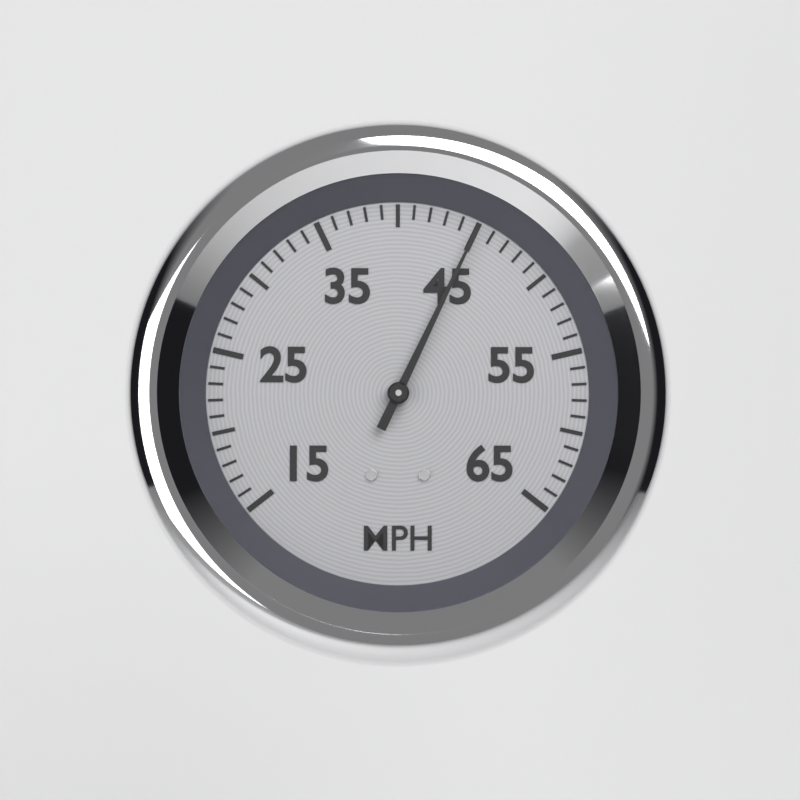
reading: 45 MPH
